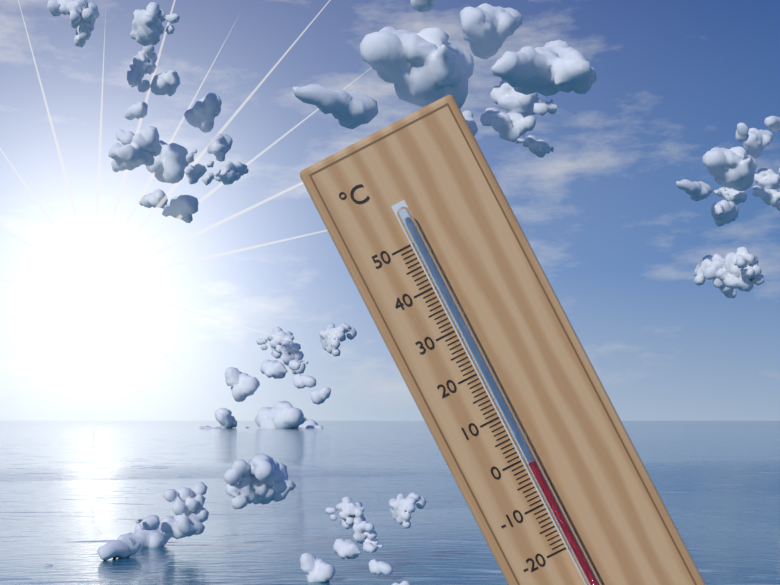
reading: -1 °C
